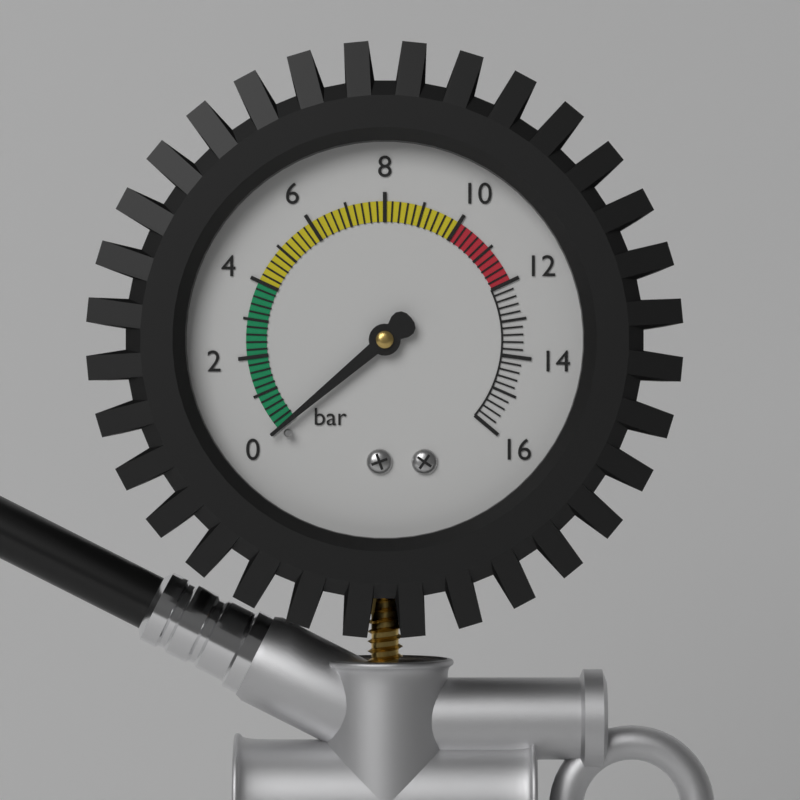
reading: 0.0 bar
